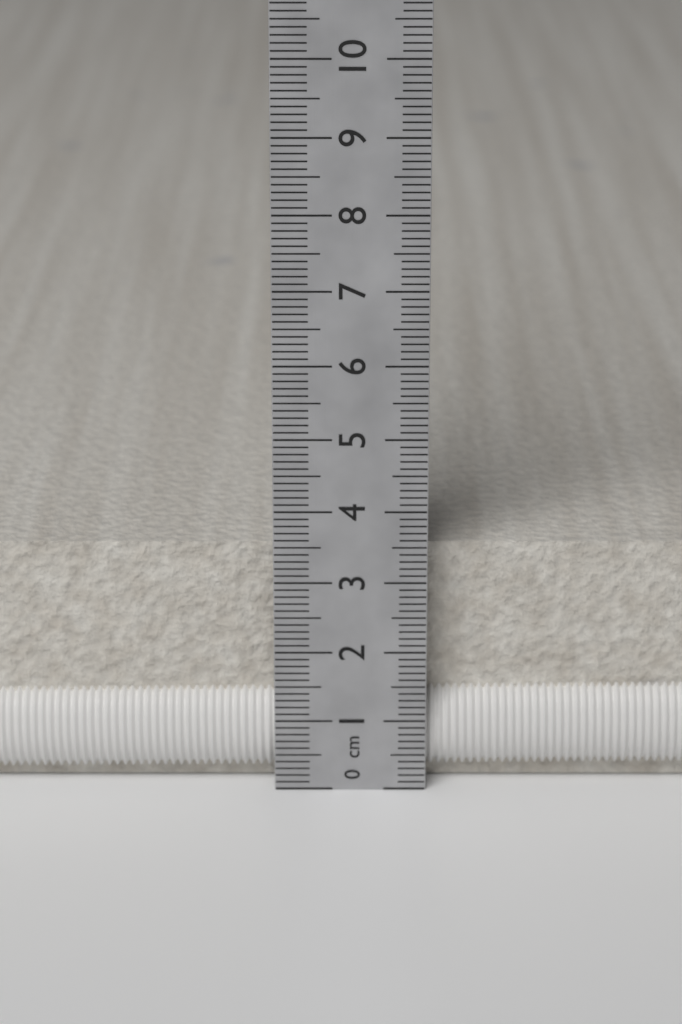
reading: 3.4 cm
